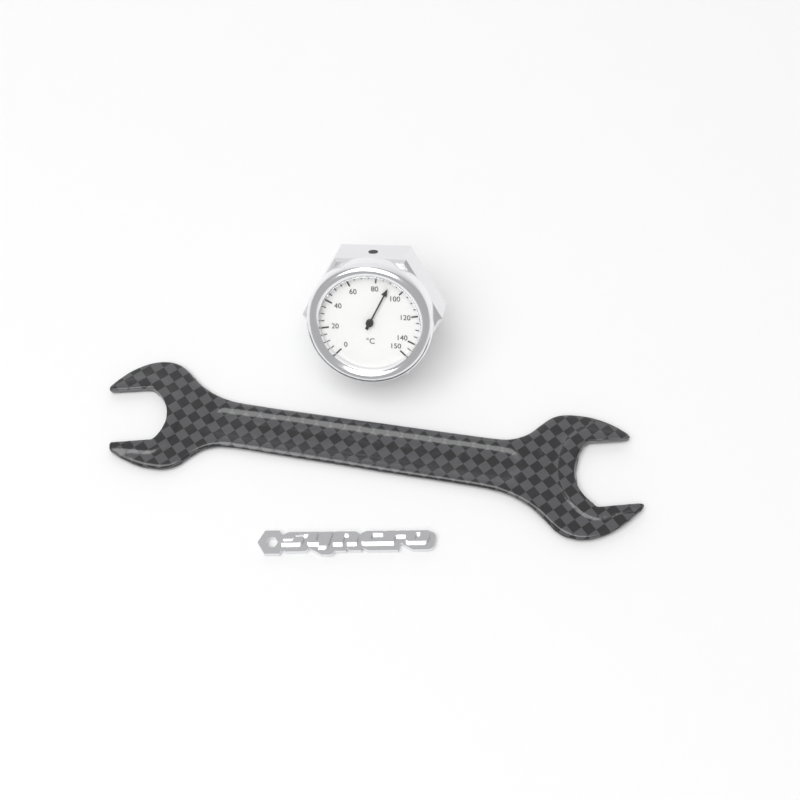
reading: 90 °C
